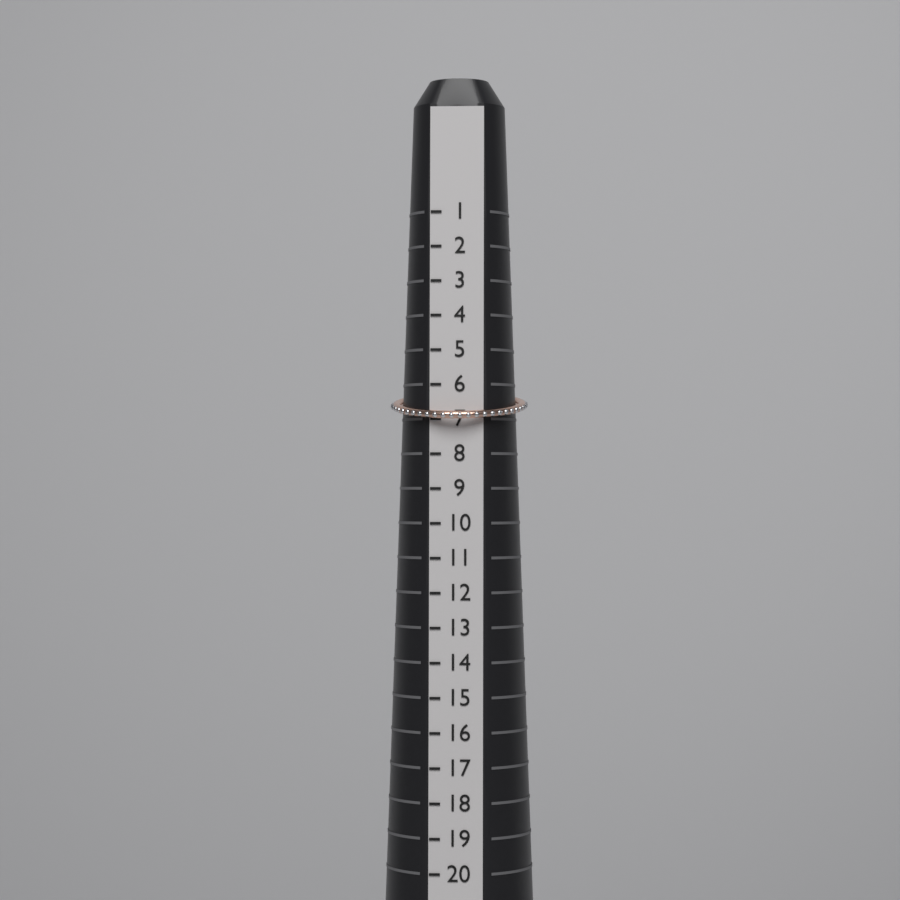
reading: 7 (no unit)
